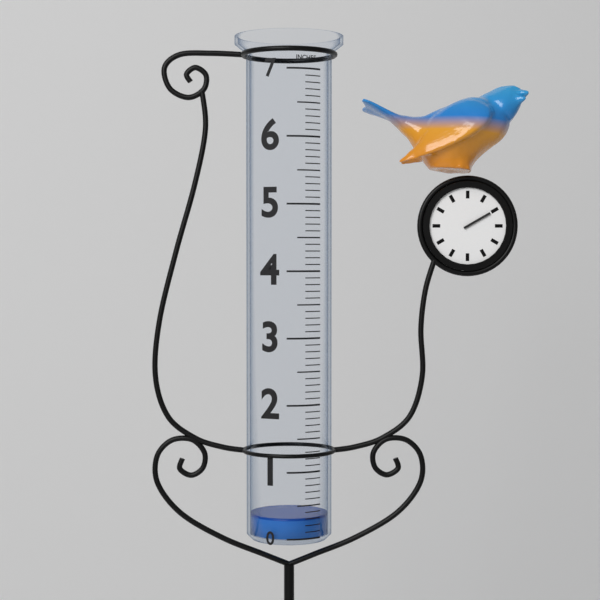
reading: 0.3 in
